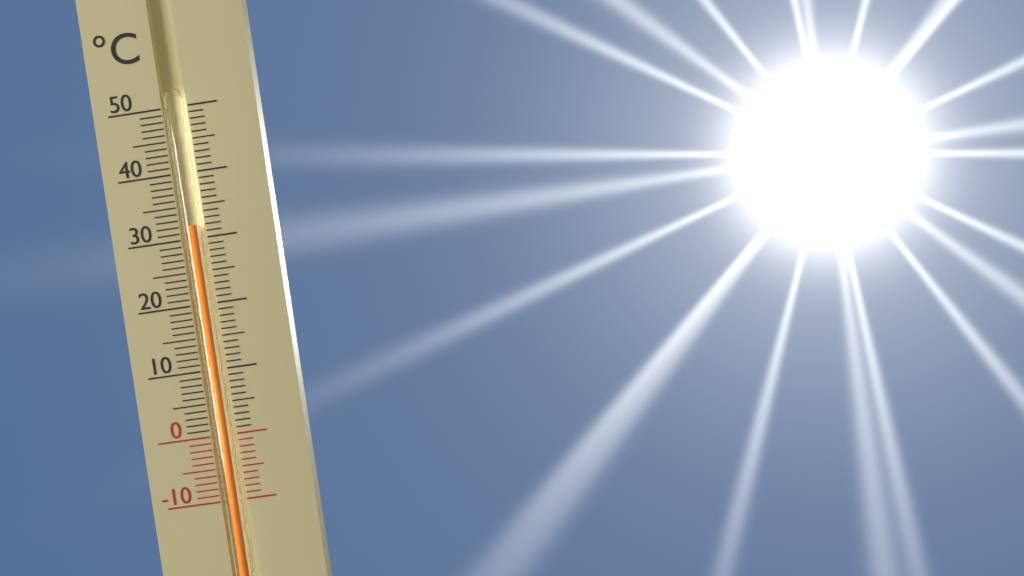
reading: 32 °C
